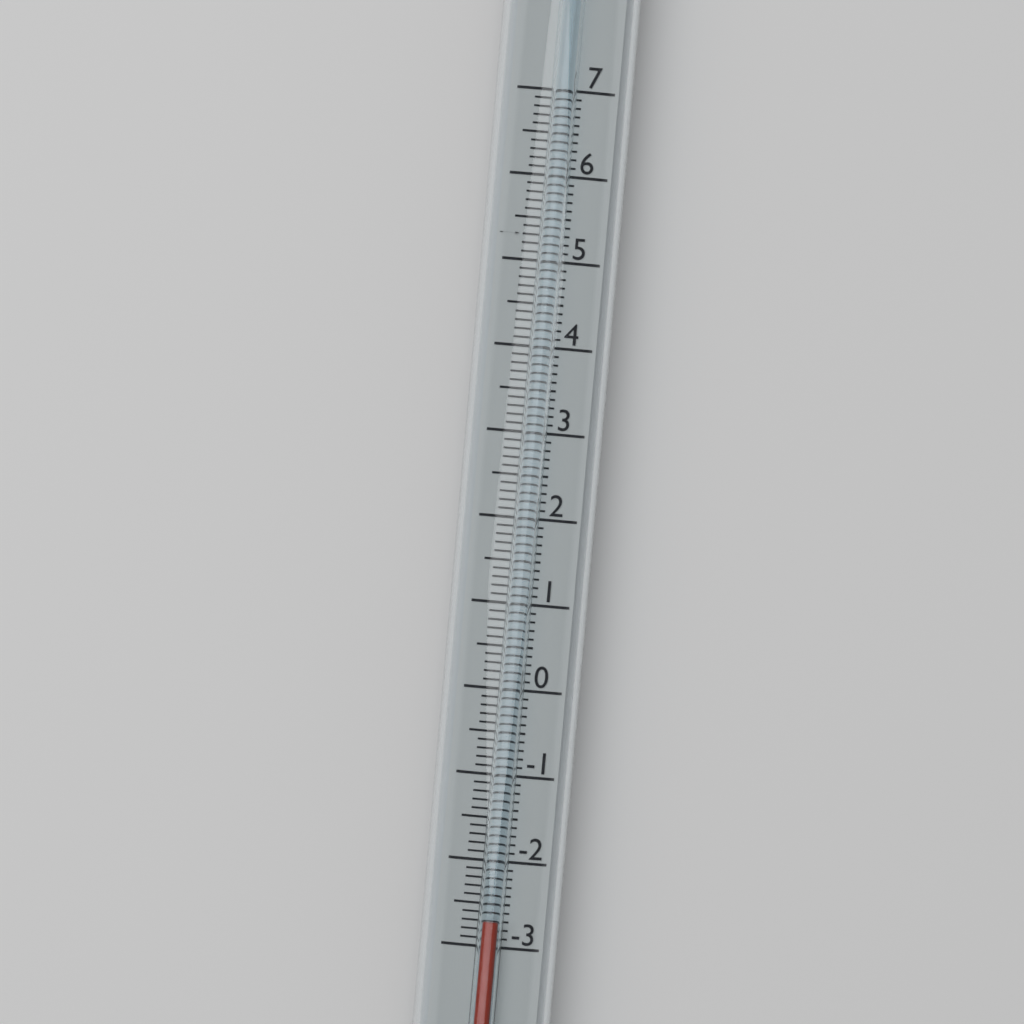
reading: -2.7 (no unit)
